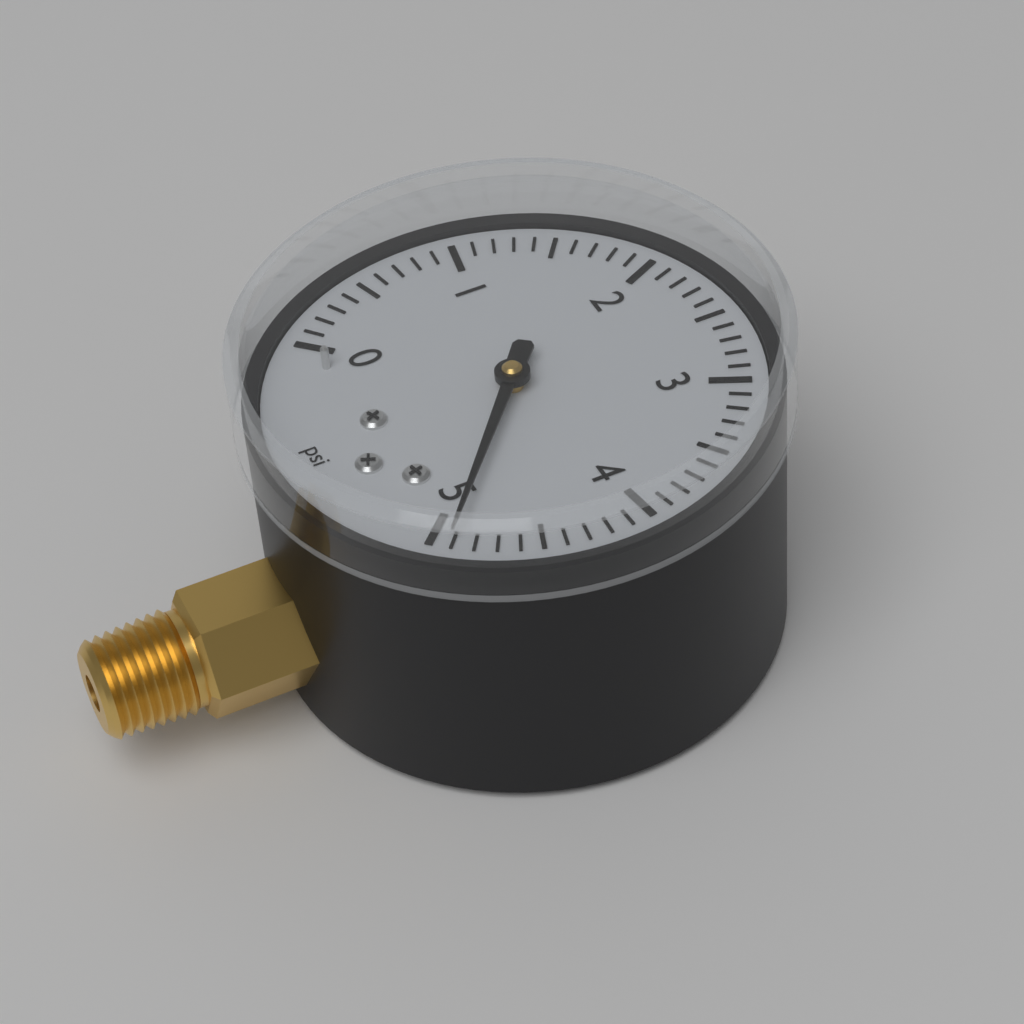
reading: 4.9 psi
